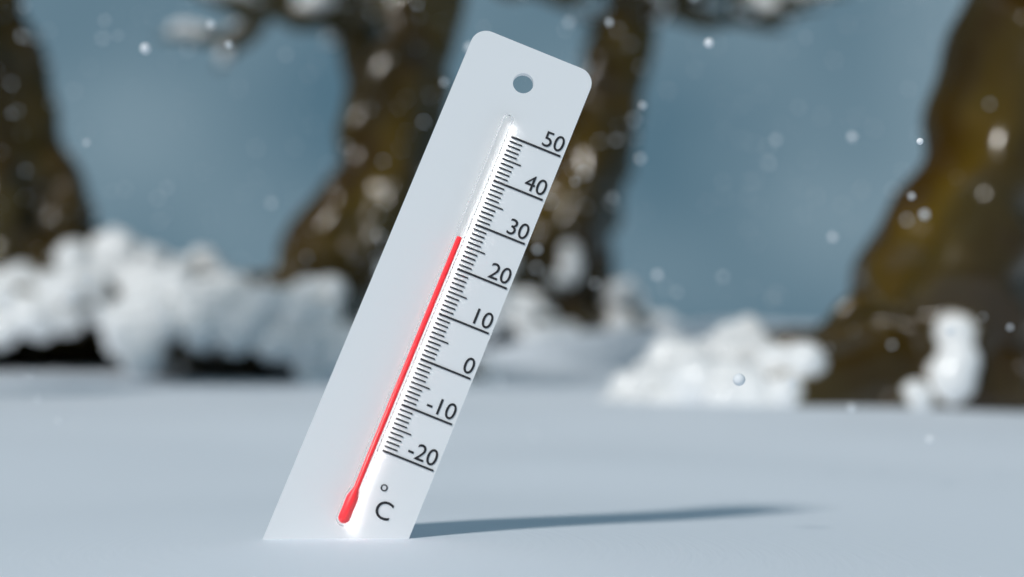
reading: 26 °C
